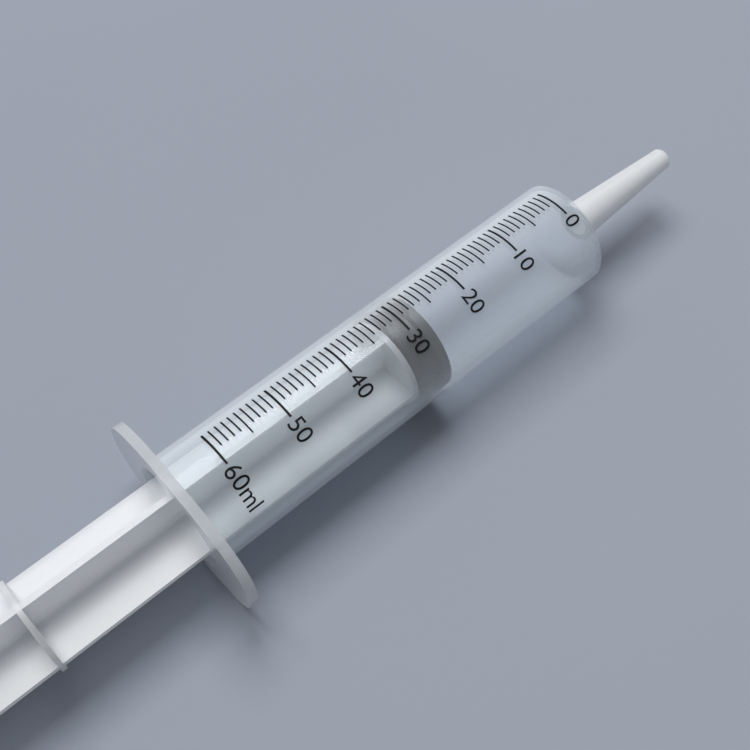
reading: 27 ml
